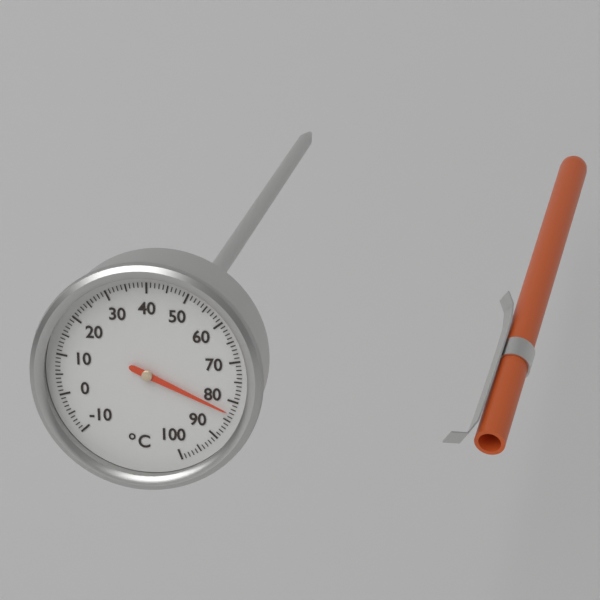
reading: 83 °C
